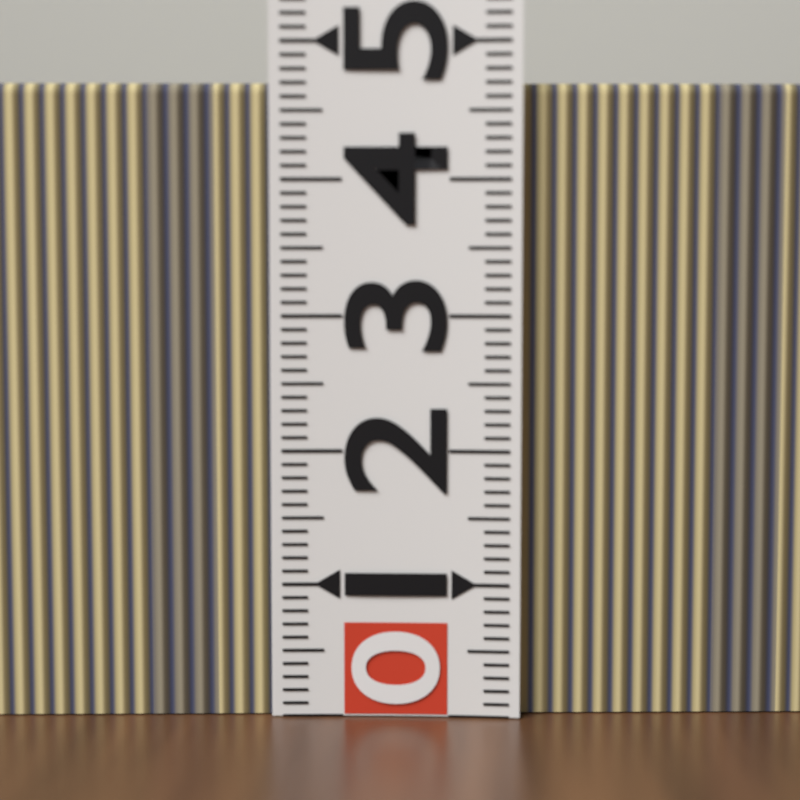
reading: 4.7 (no unit)
